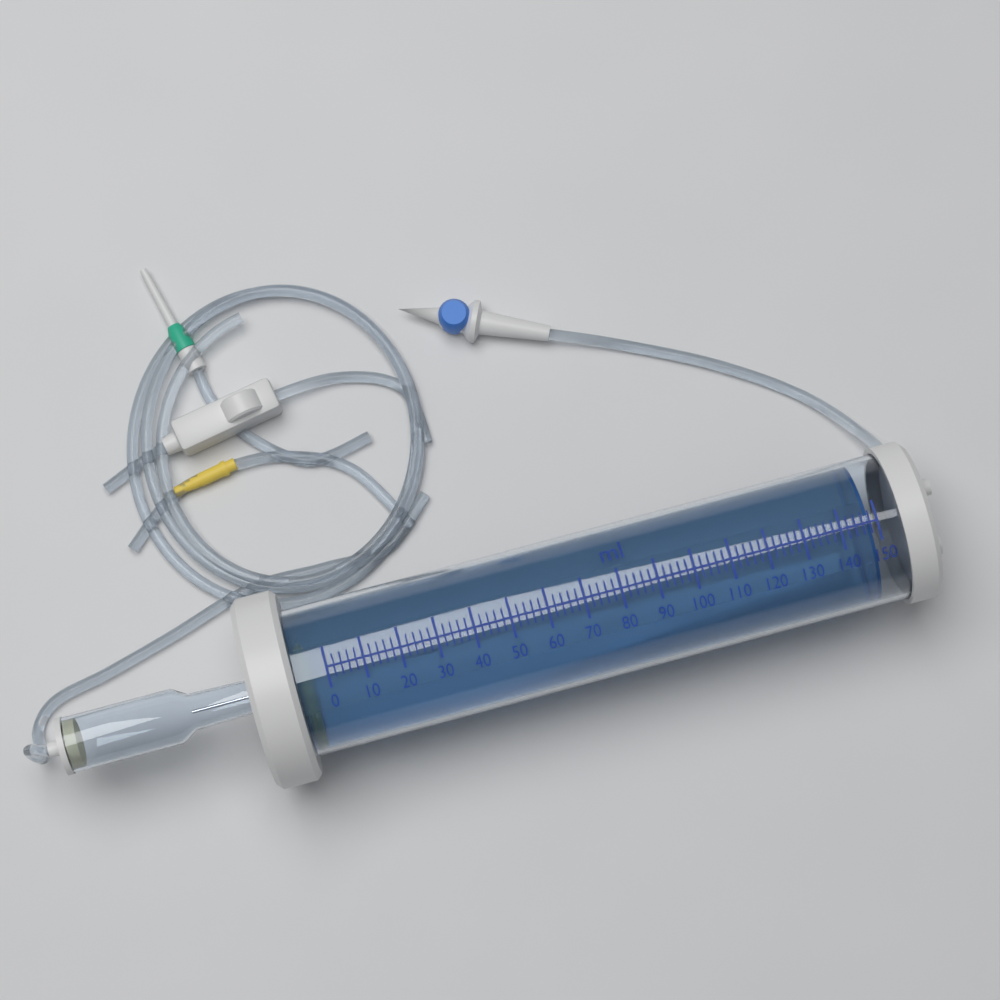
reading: 148 ml
